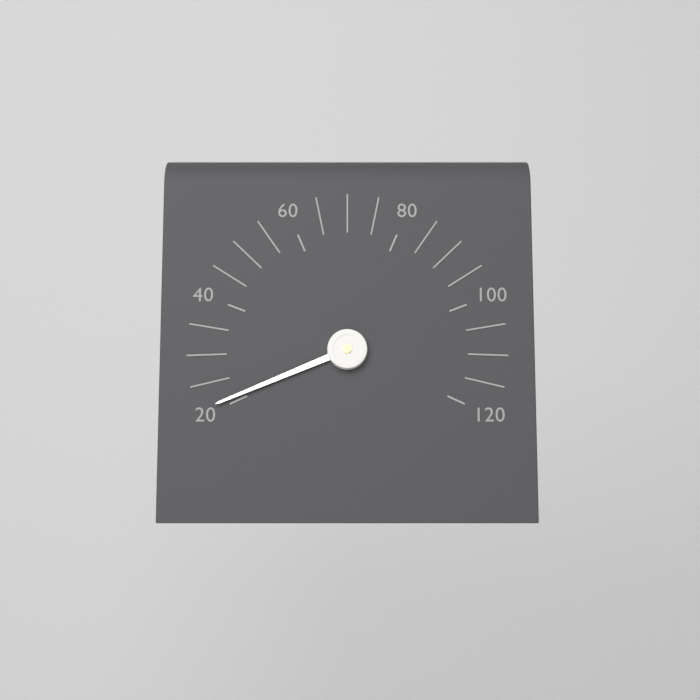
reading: 21 (no unit)
